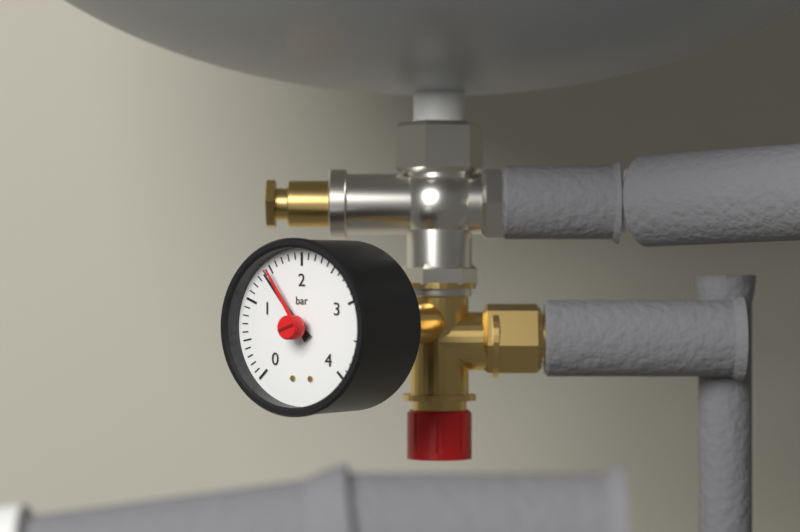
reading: 1.4 bar
